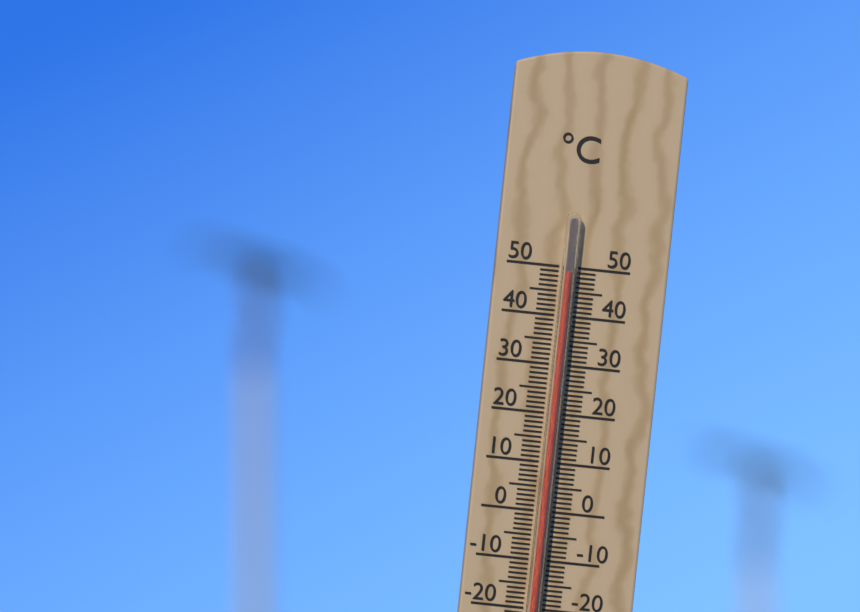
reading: 49 °C
